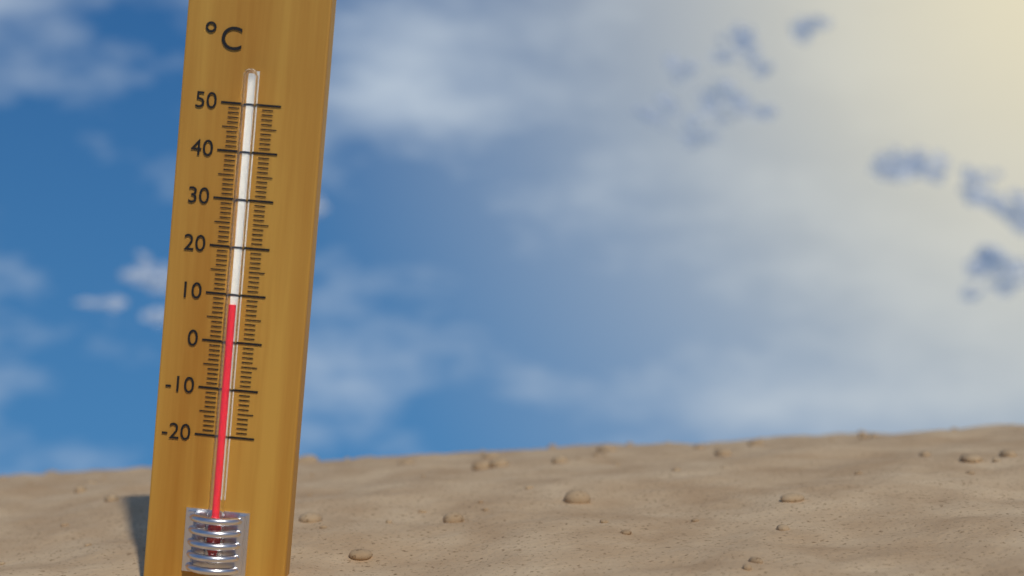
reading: 8 °C
